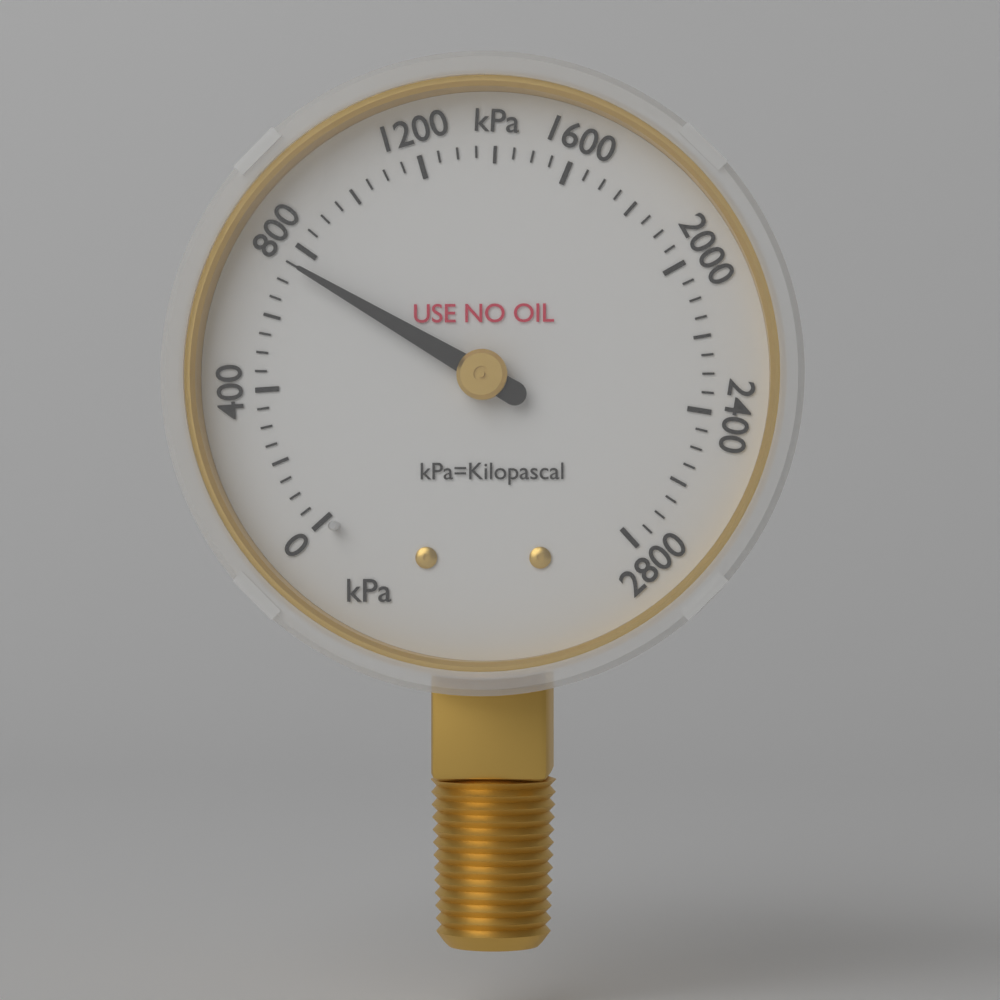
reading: 750 kPa
